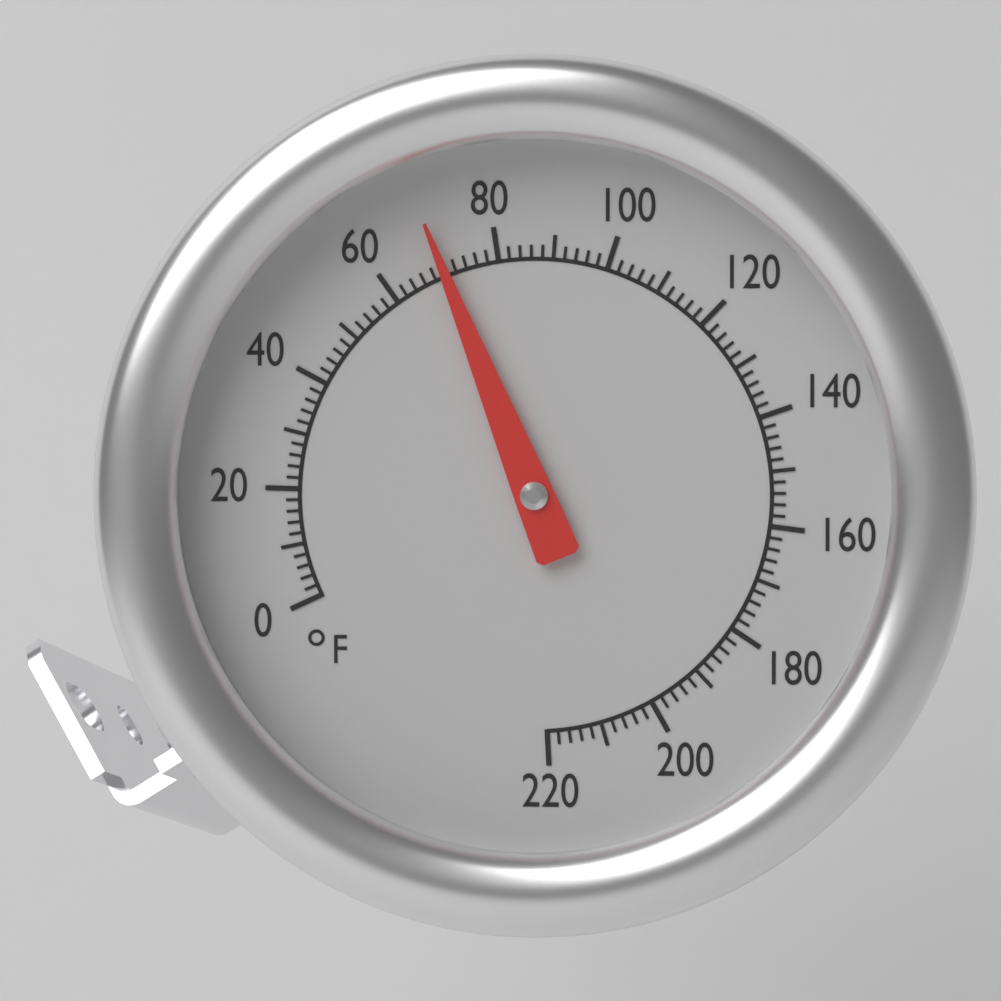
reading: 70 °F
